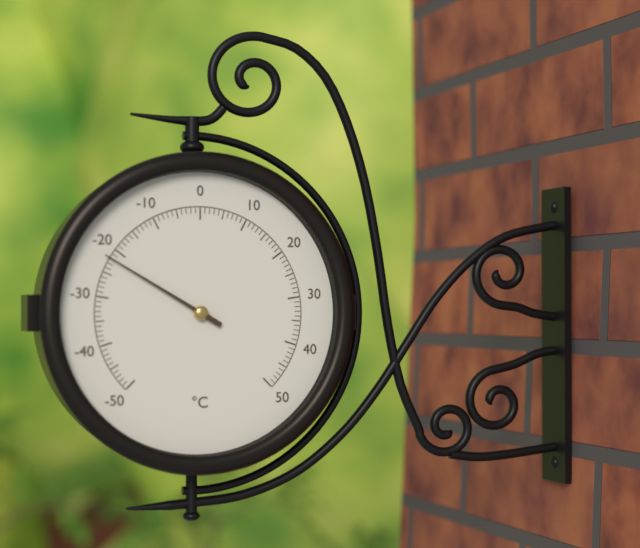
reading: -22 °C
